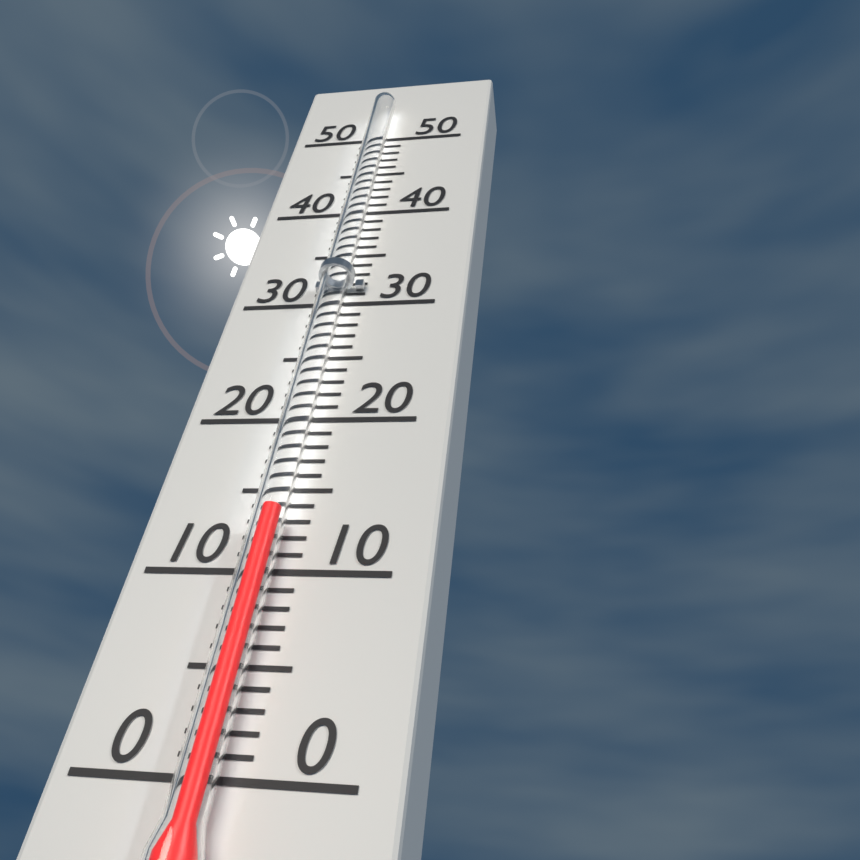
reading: 13 (no unit)
